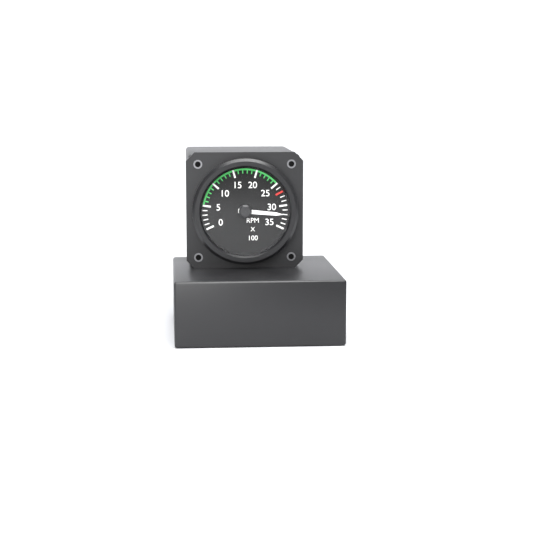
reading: 3200 RPM
